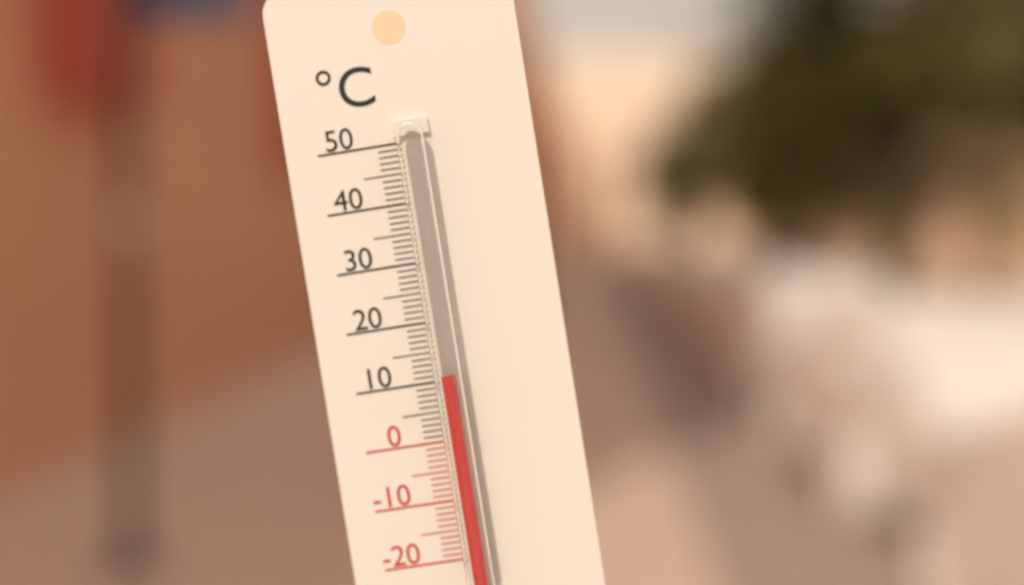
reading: 11 °C
